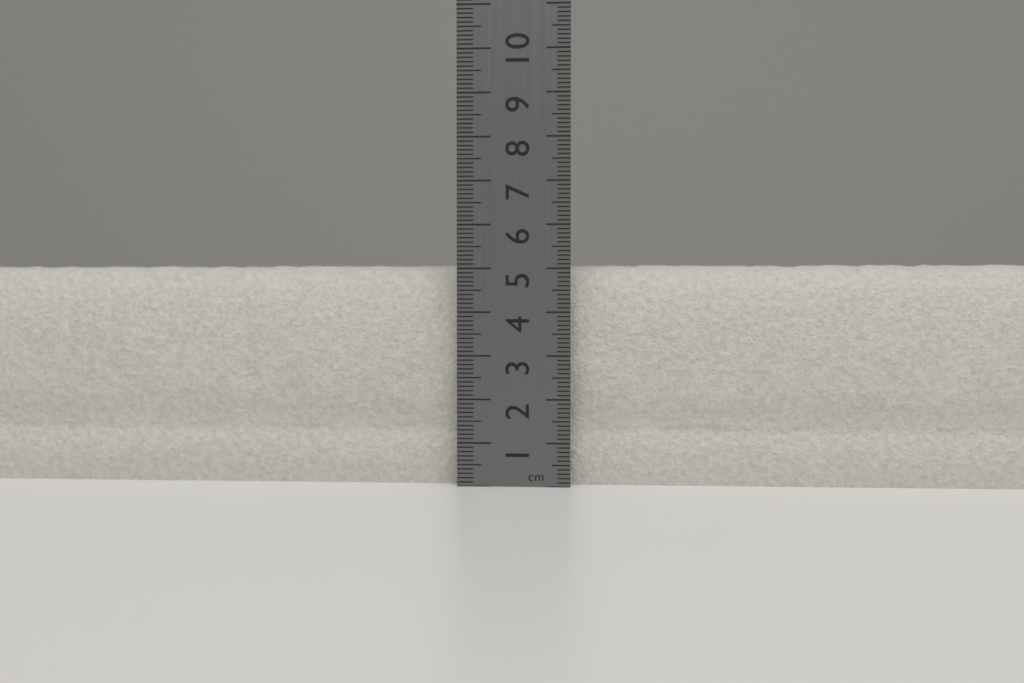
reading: 5.1 cm
